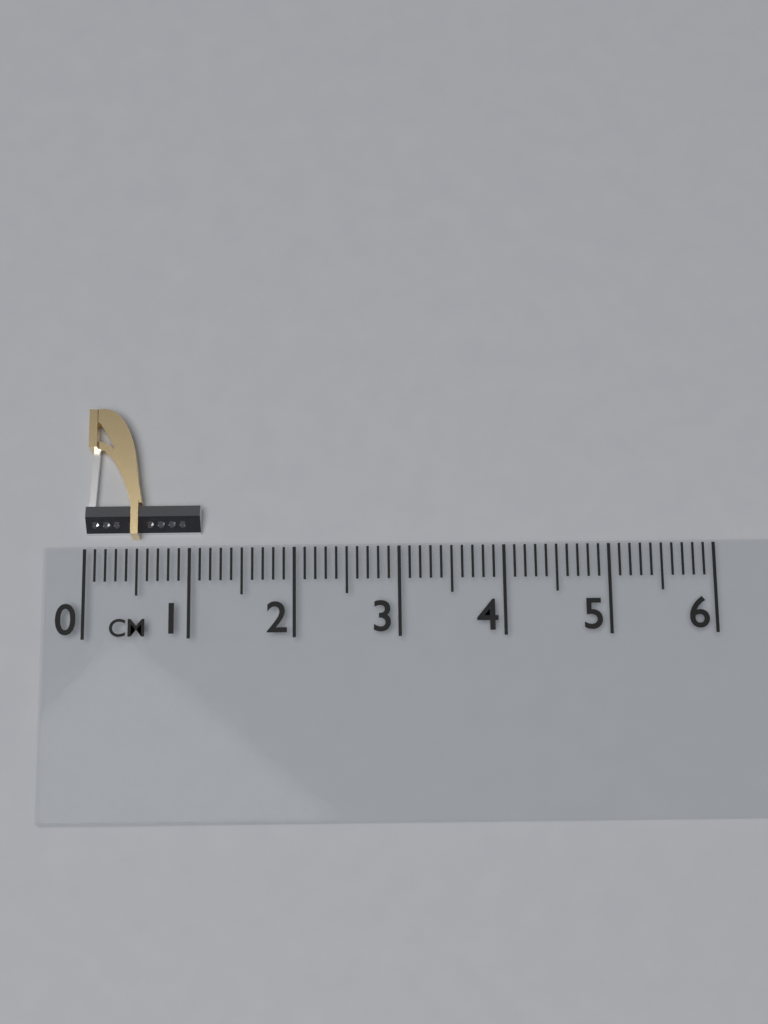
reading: 1.1 cm
